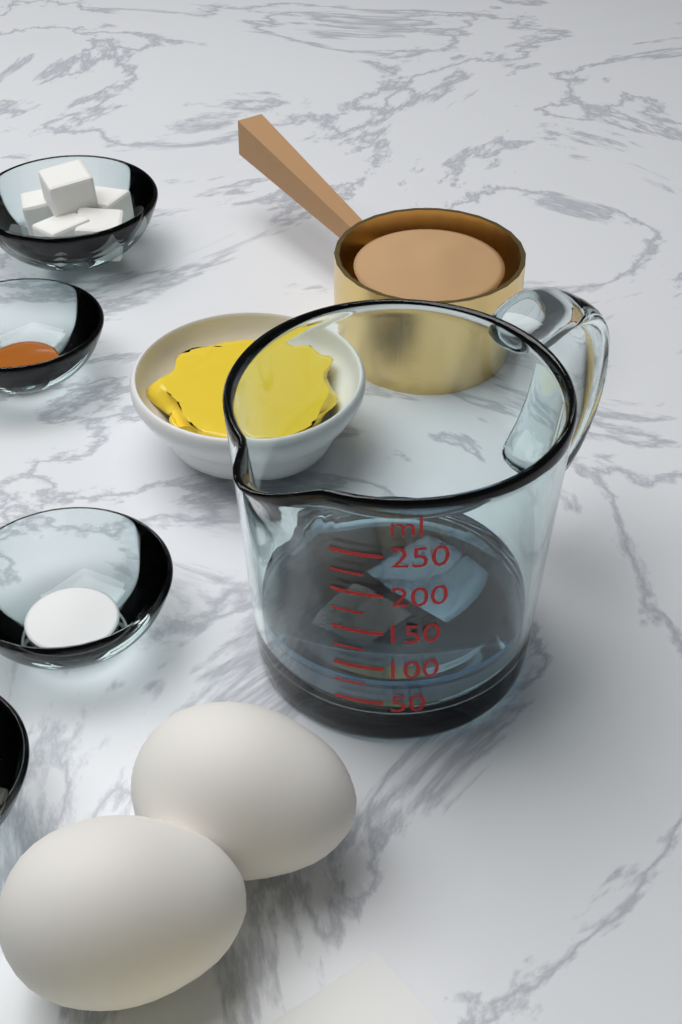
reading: 75 ml
